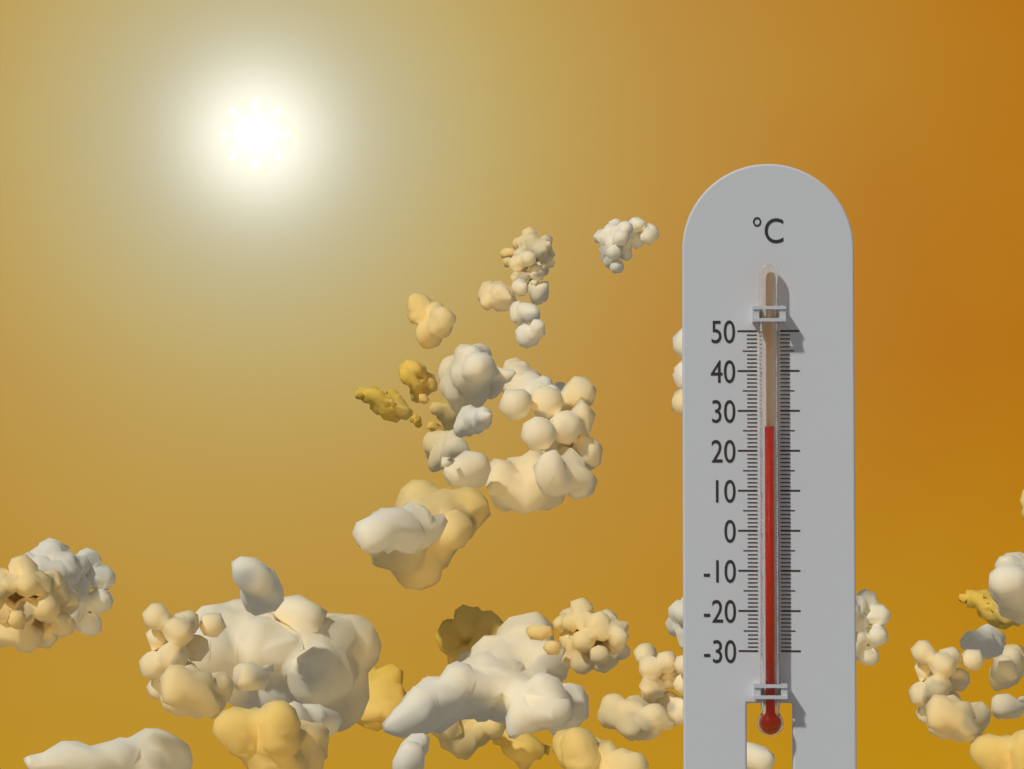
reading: 26 °C
